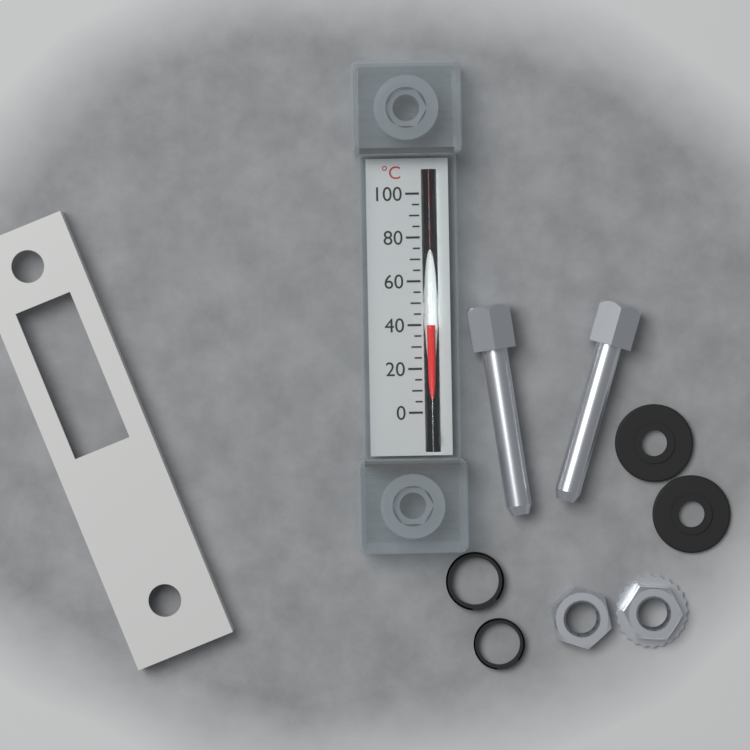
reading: 40 °C
